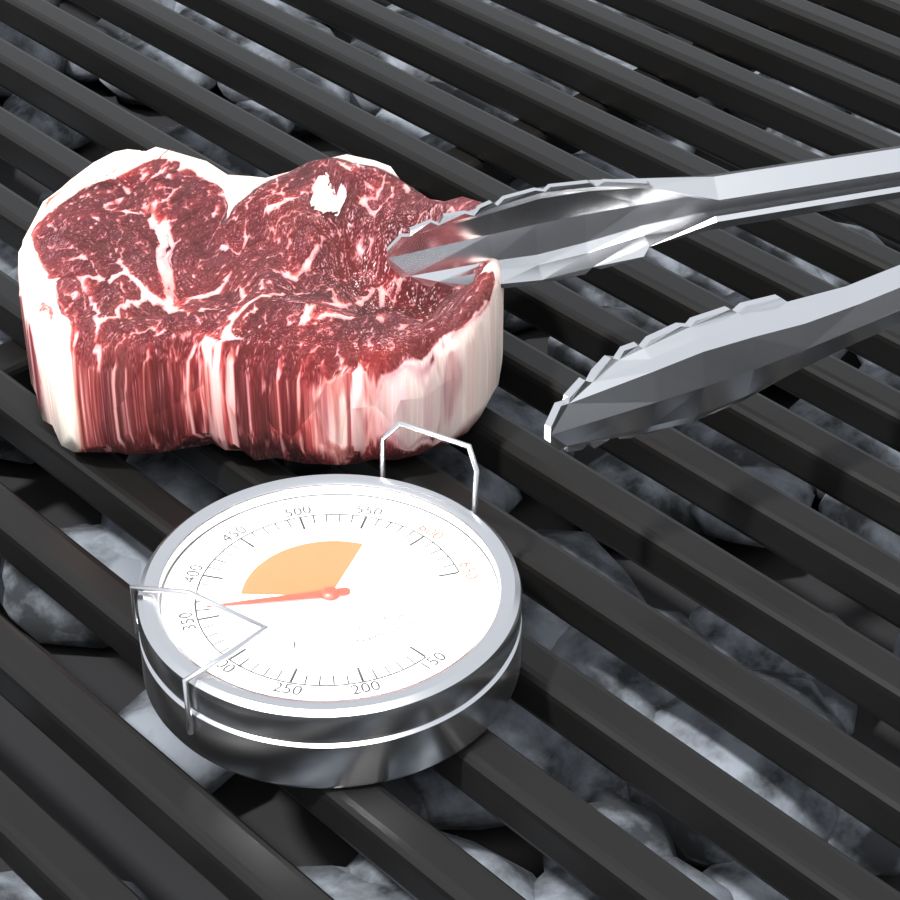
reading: 360 °F
